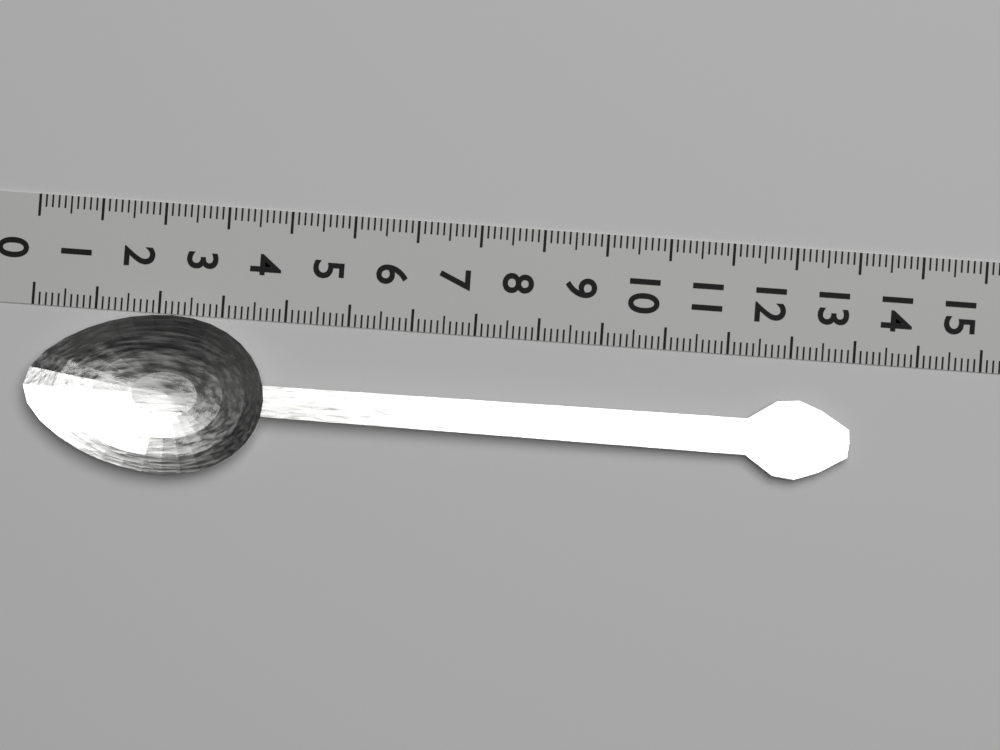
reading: 13.0 (no unit)
